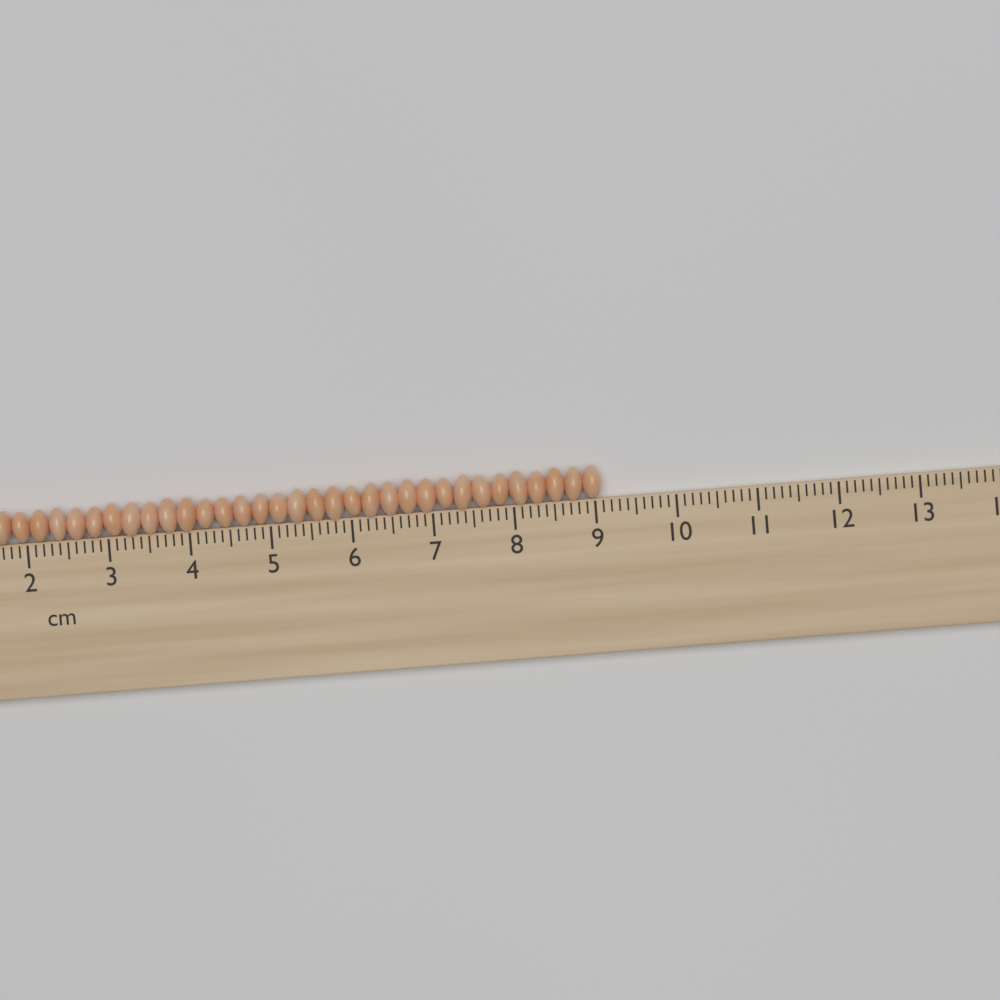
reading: 9.1 cm
